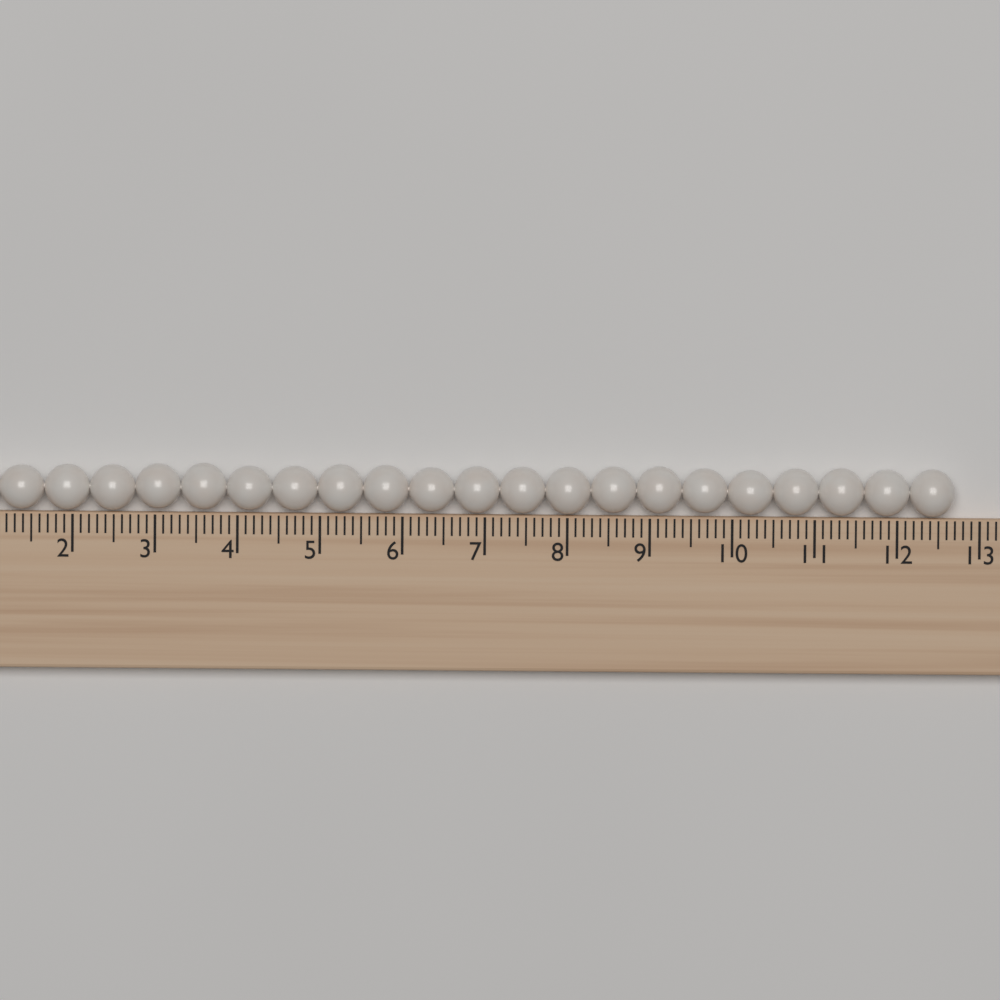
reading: 12.7 (no unit)
